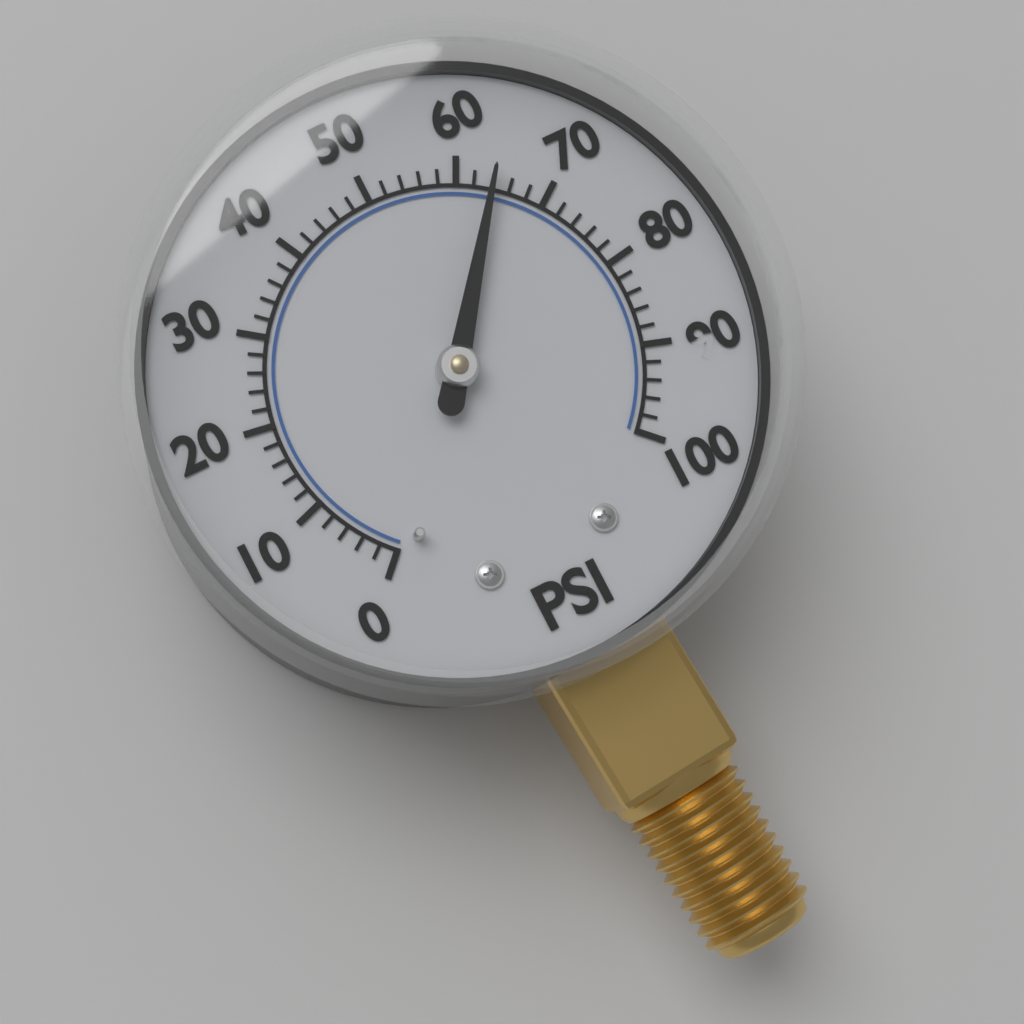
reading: 64 psi
